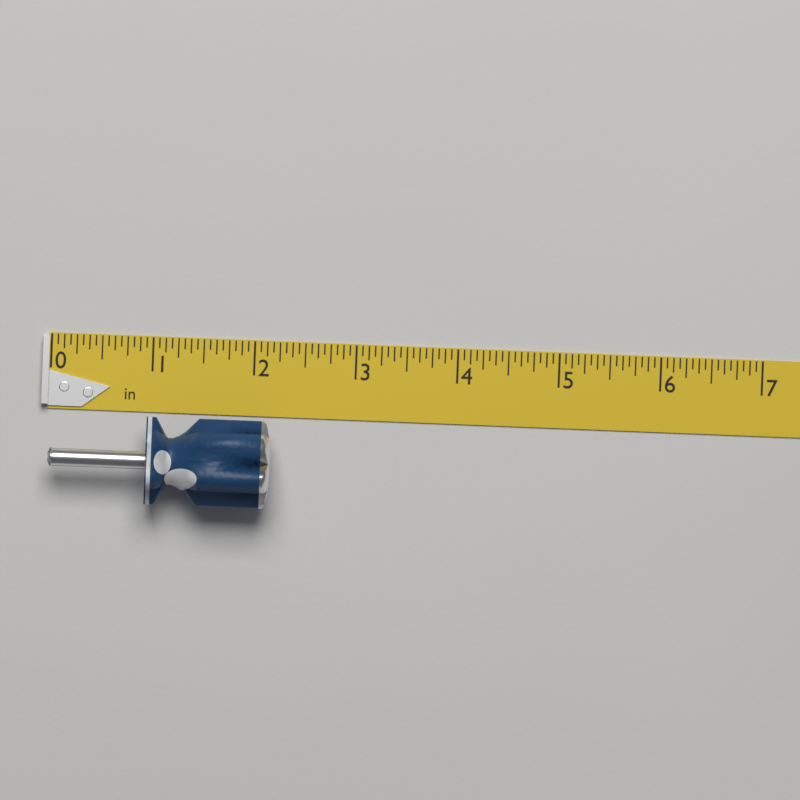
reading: 2.1875 in
